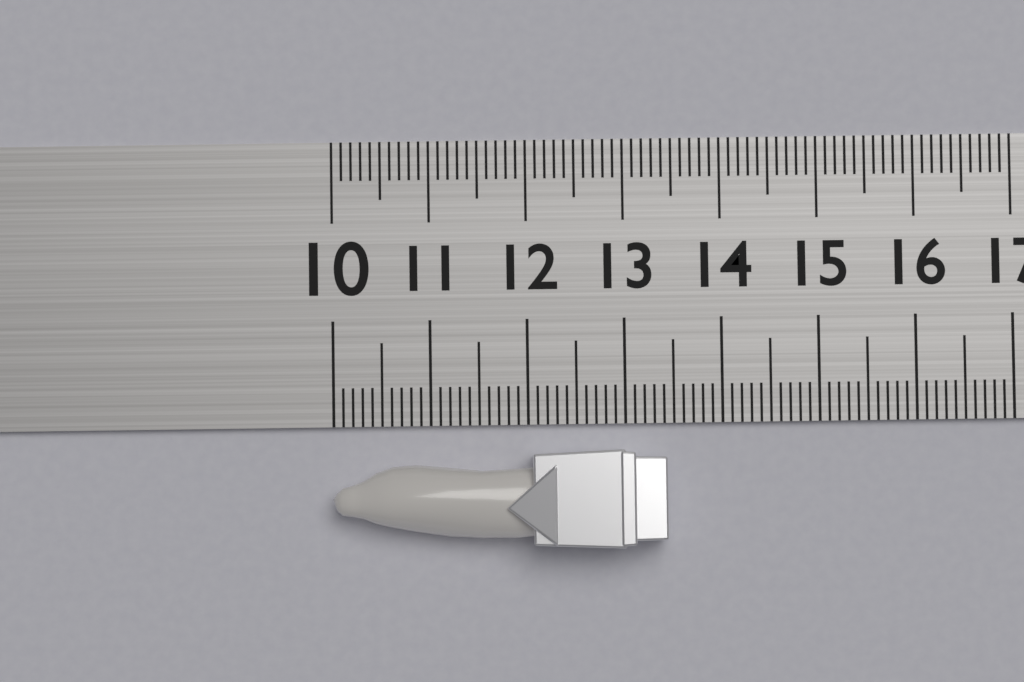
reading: 13.4 (no unit)
